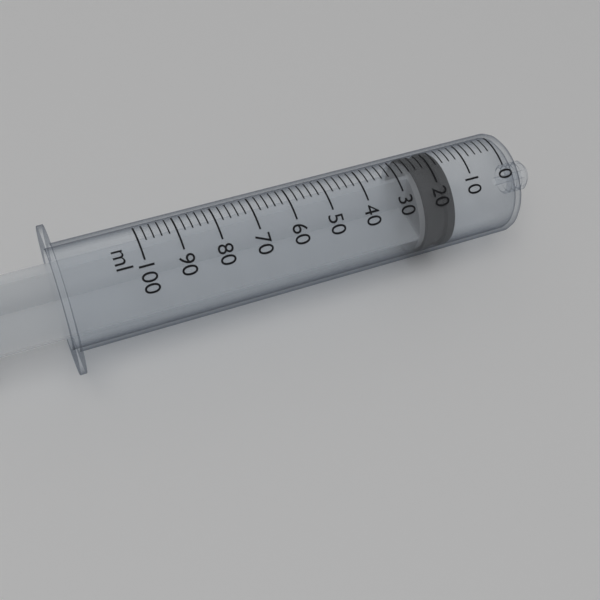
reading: 16 ml
